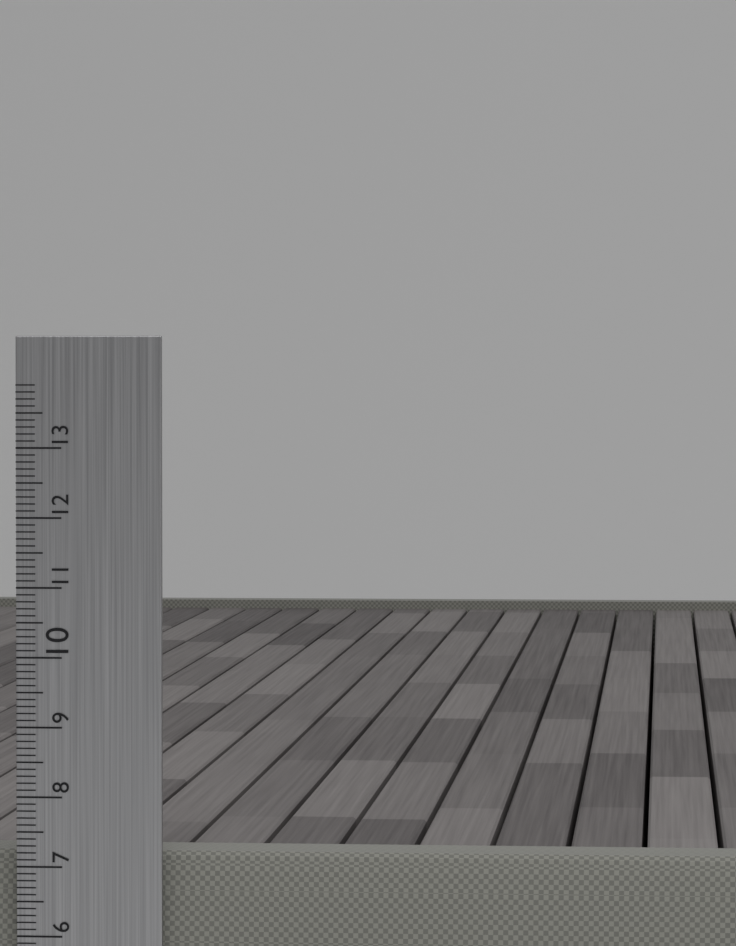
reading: 7.2 cm
